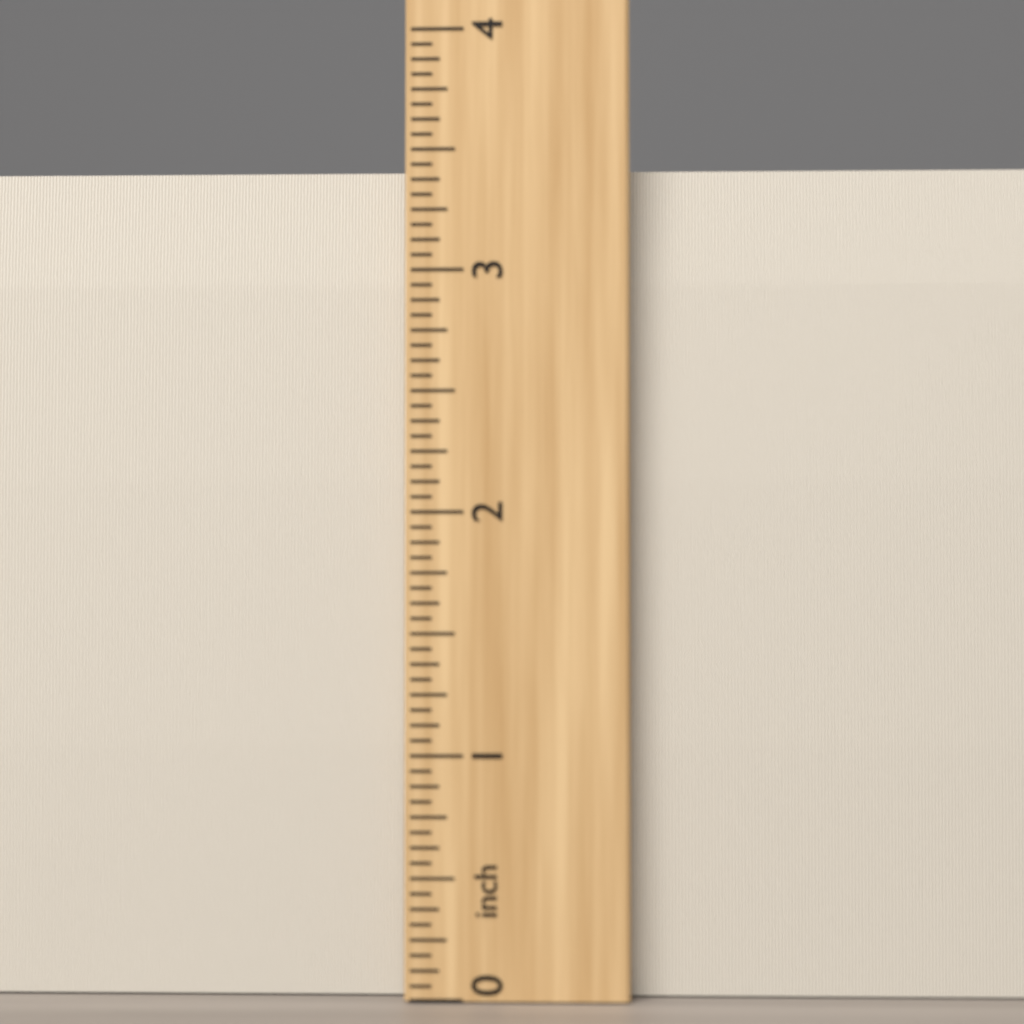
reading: 3.4375 inch
